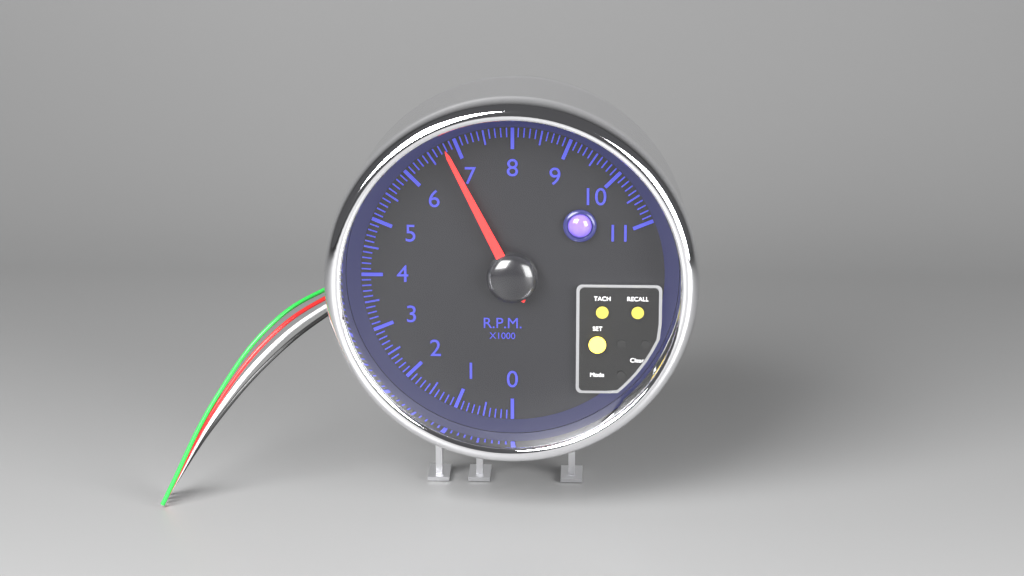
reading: 6.8 rpm x1000
